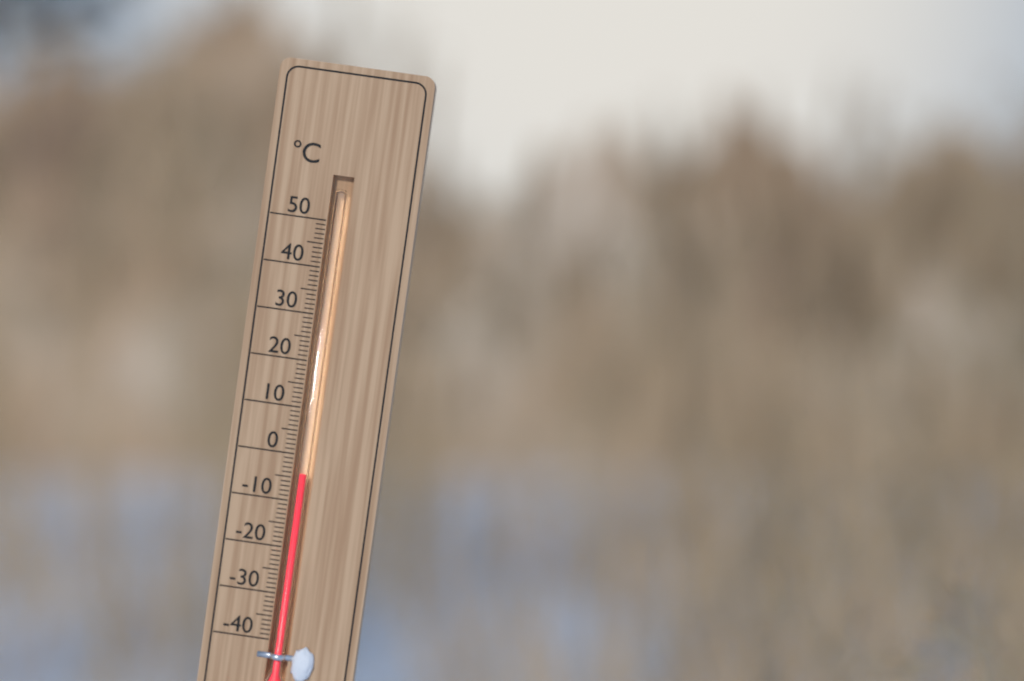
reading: -4 °C
